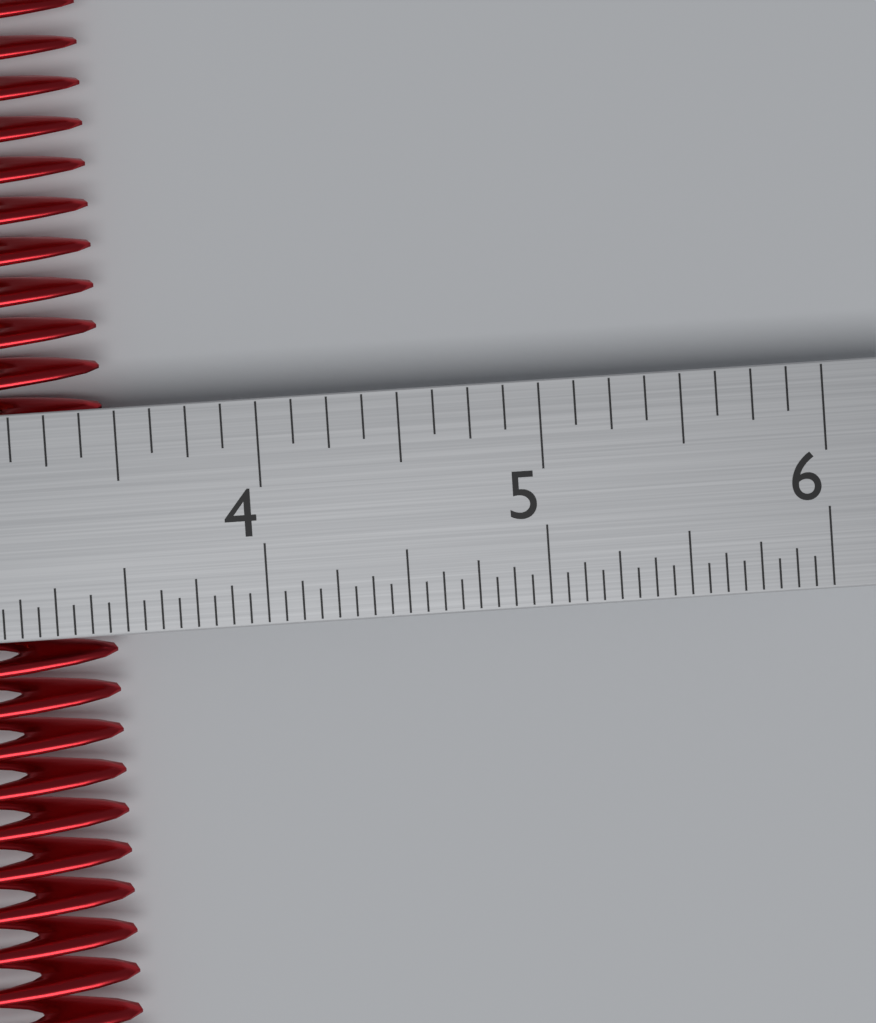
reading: 3.4375 in
